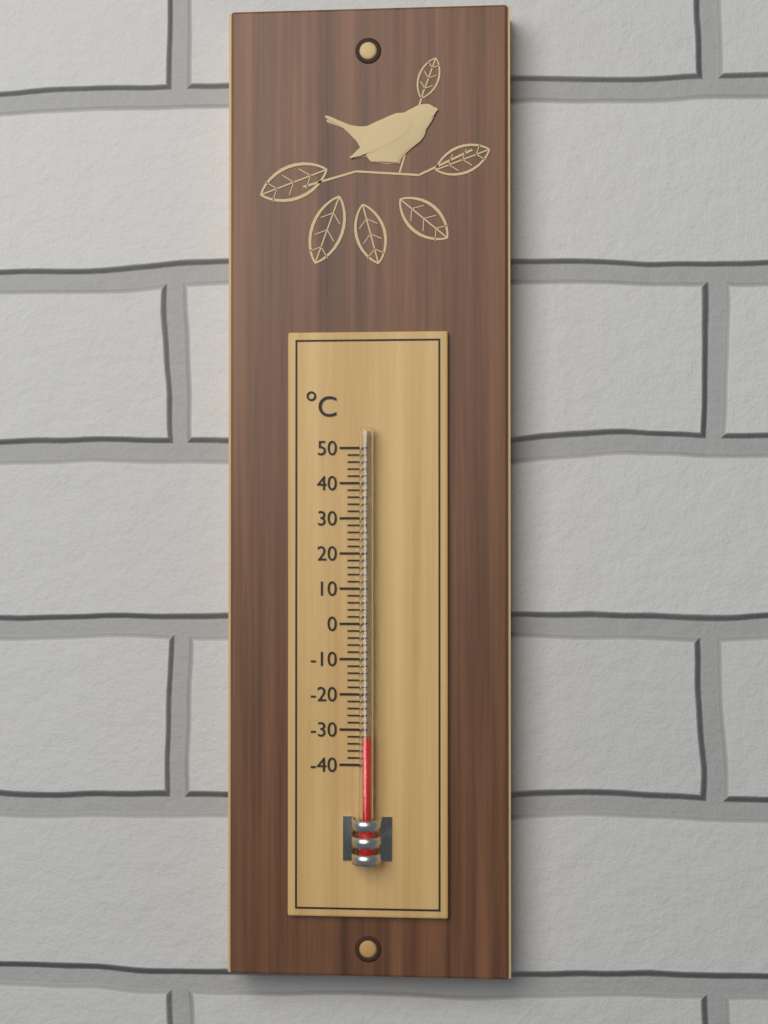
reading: -32 °C
